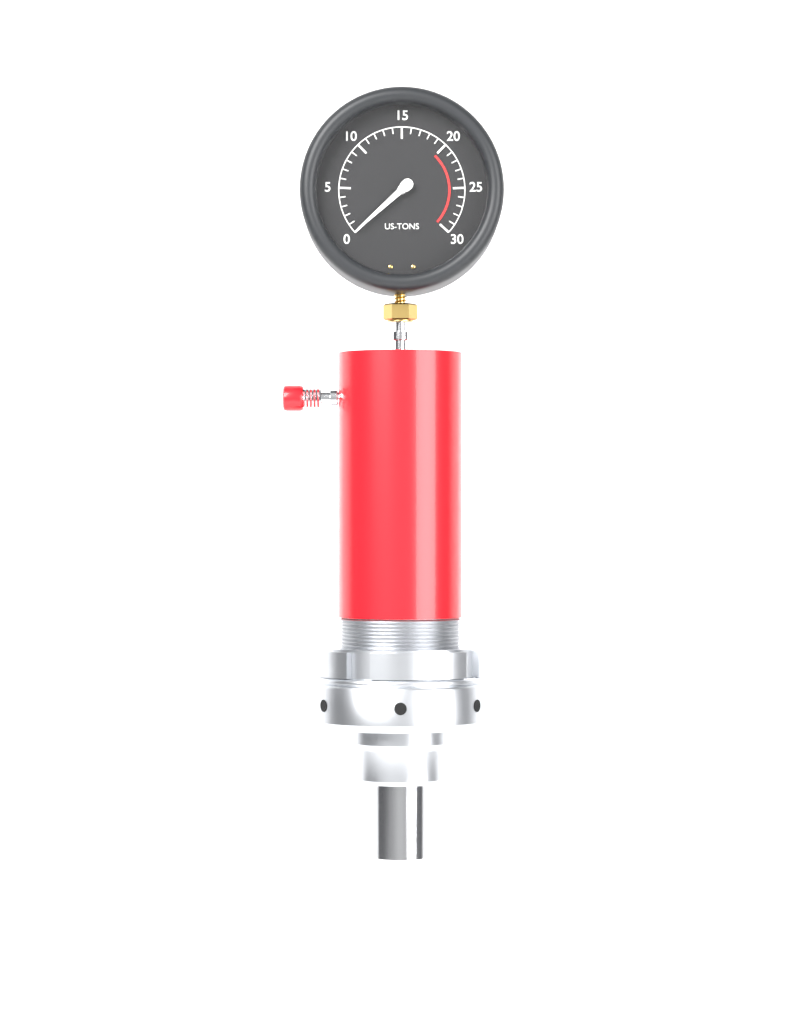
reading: 0 US tons
